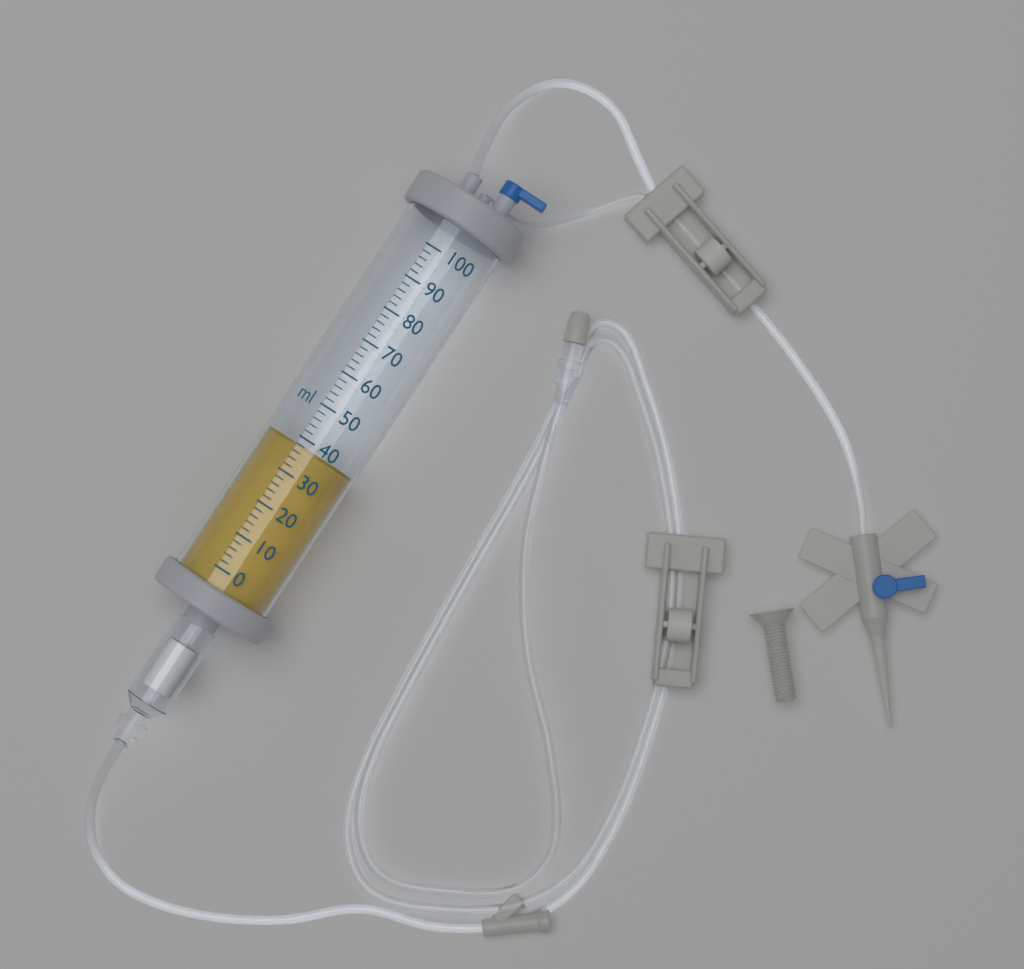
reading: 38 ml
